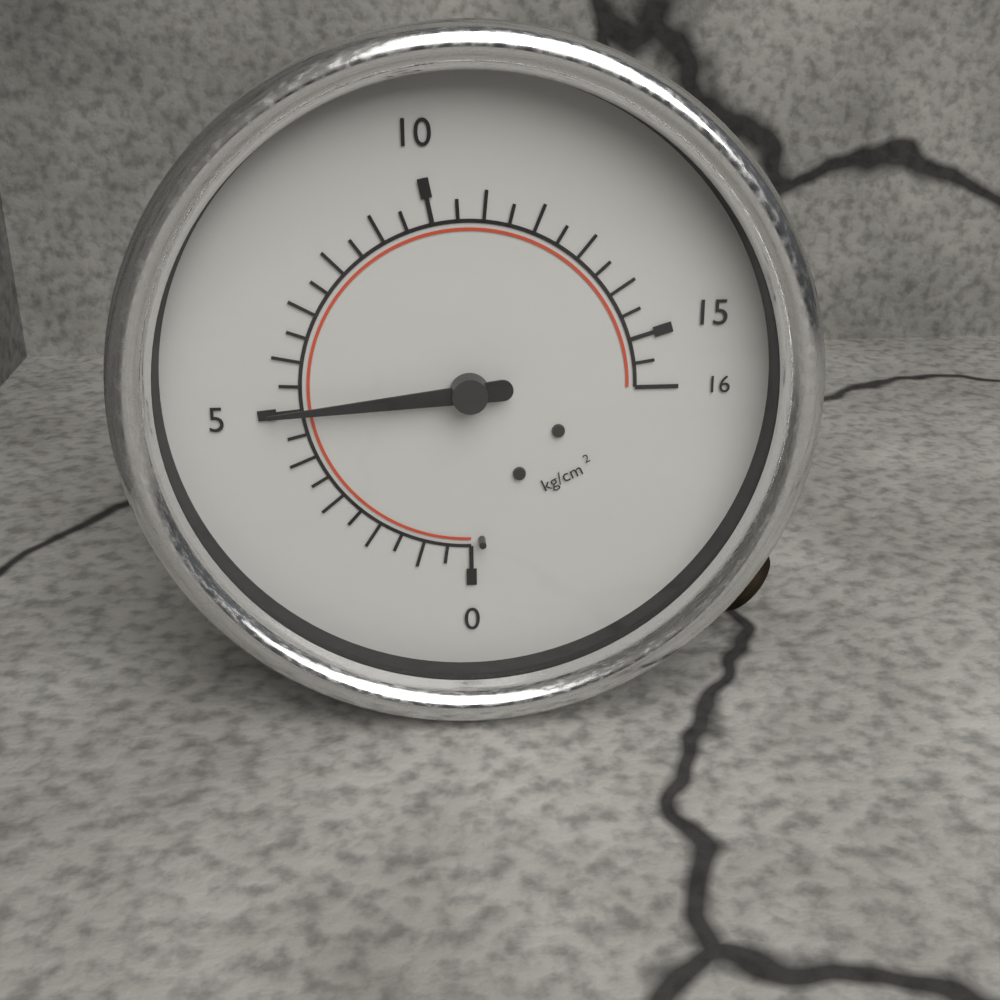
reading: 5.0 kg/cm²
